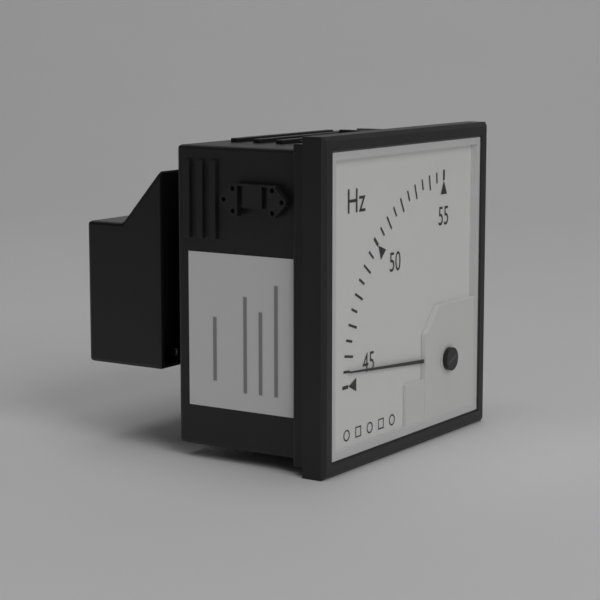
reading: 45.5 Hz
